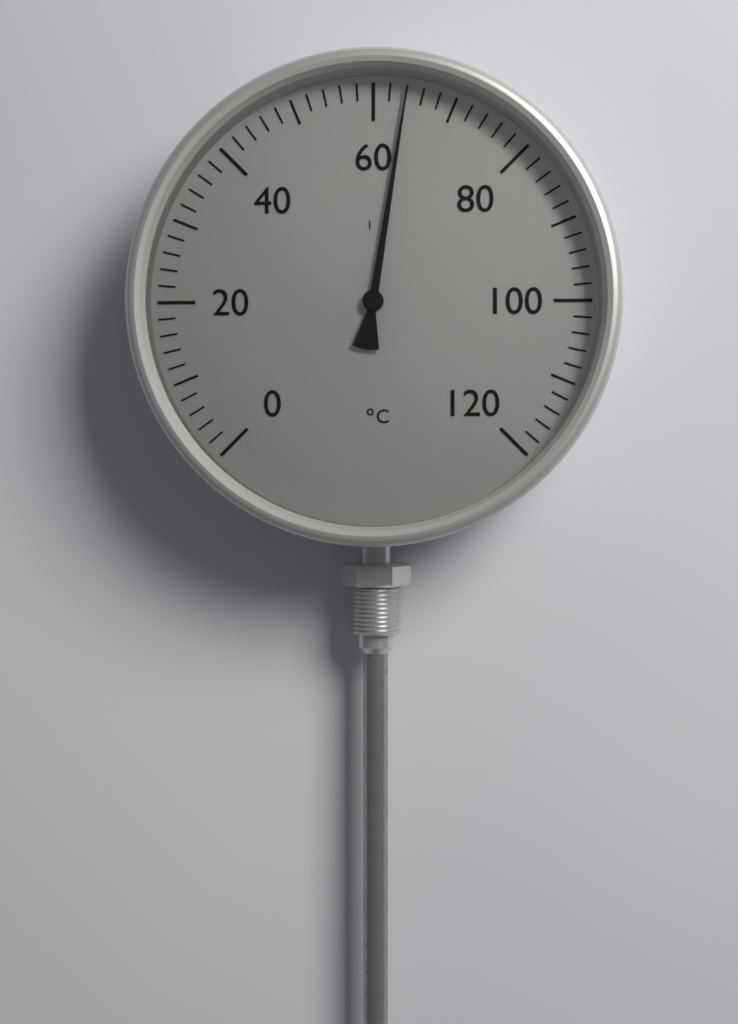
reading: 64 °C
